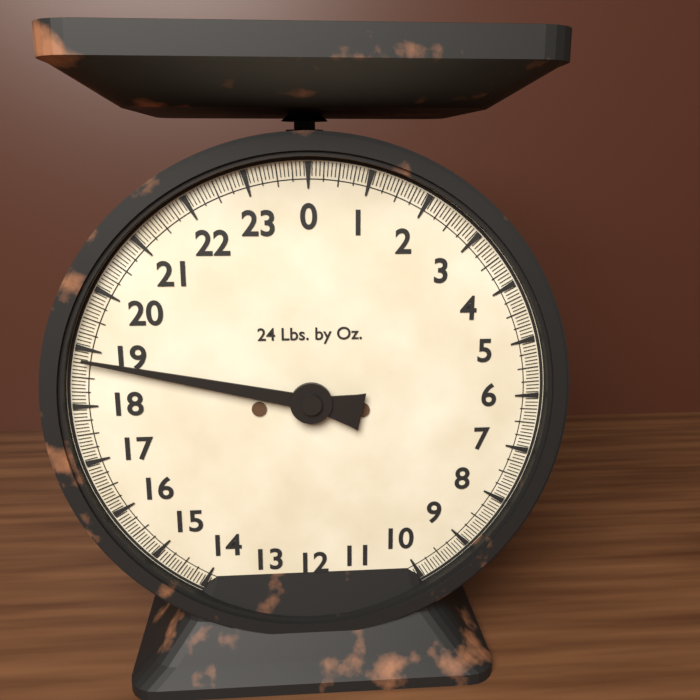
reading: 18.8125 lb
